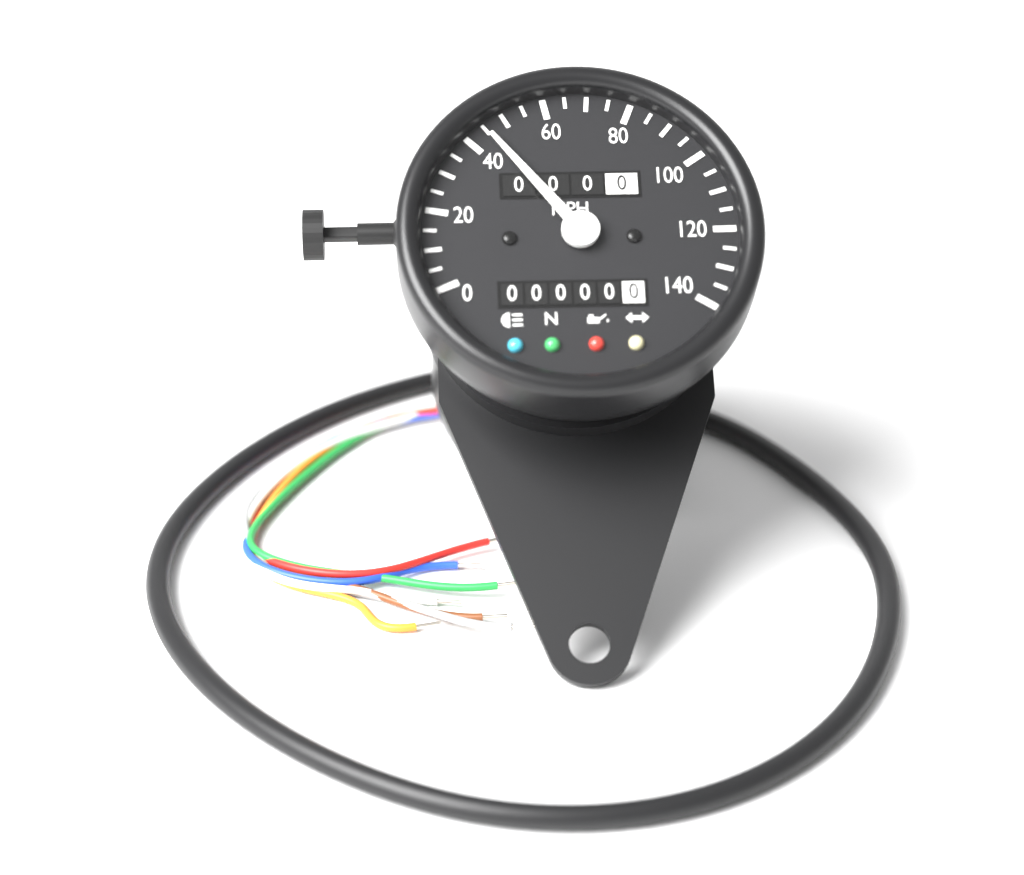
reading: 45 mph
